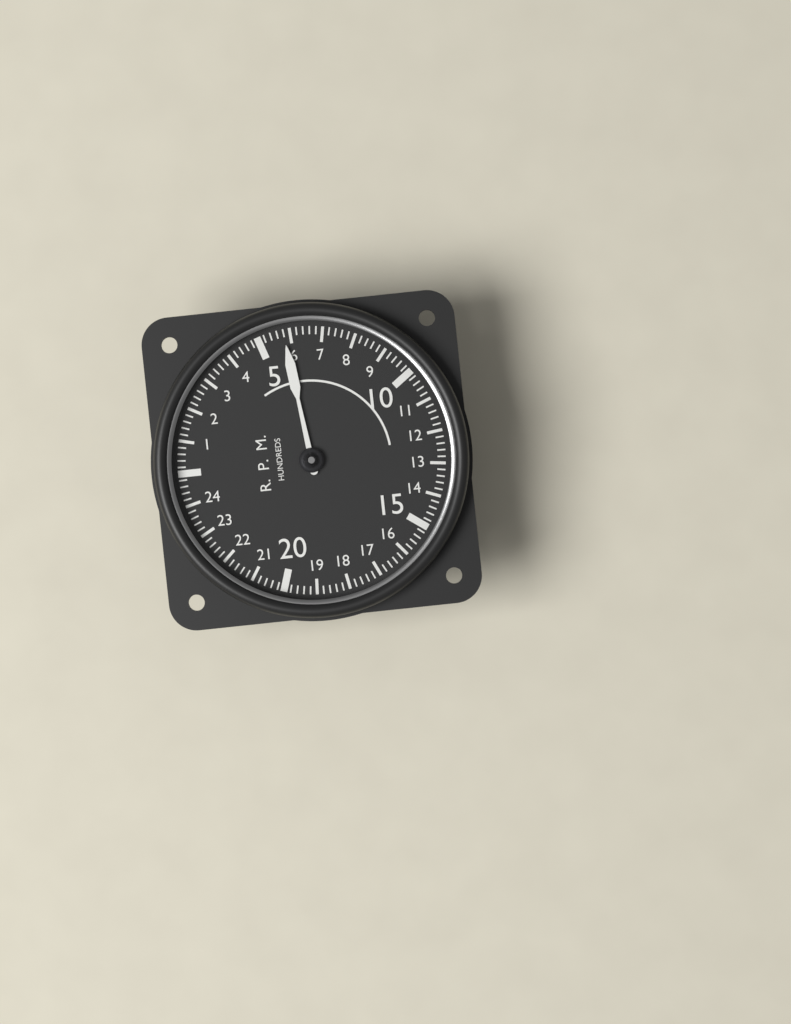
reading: 5.8 RPM x100
